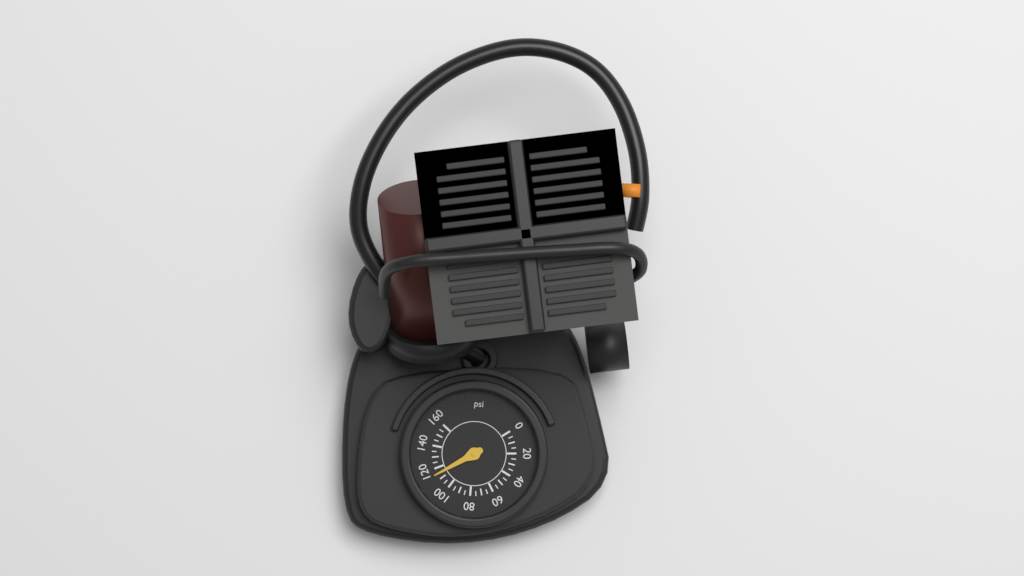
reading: 115 psi
